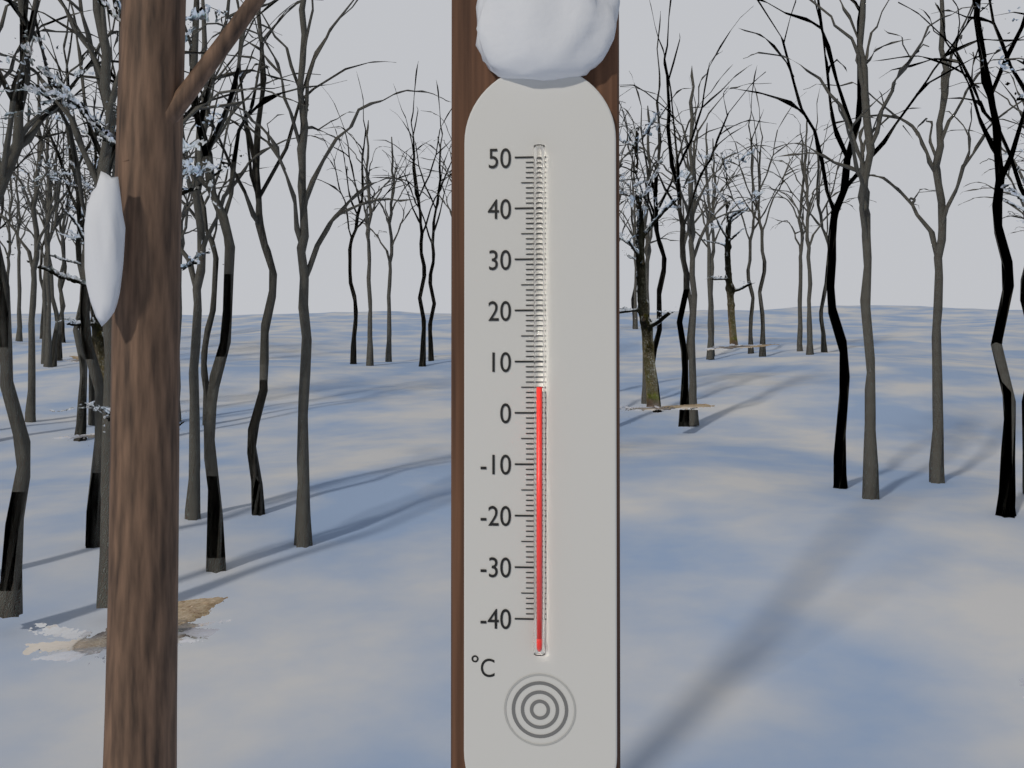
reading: 5 °C
